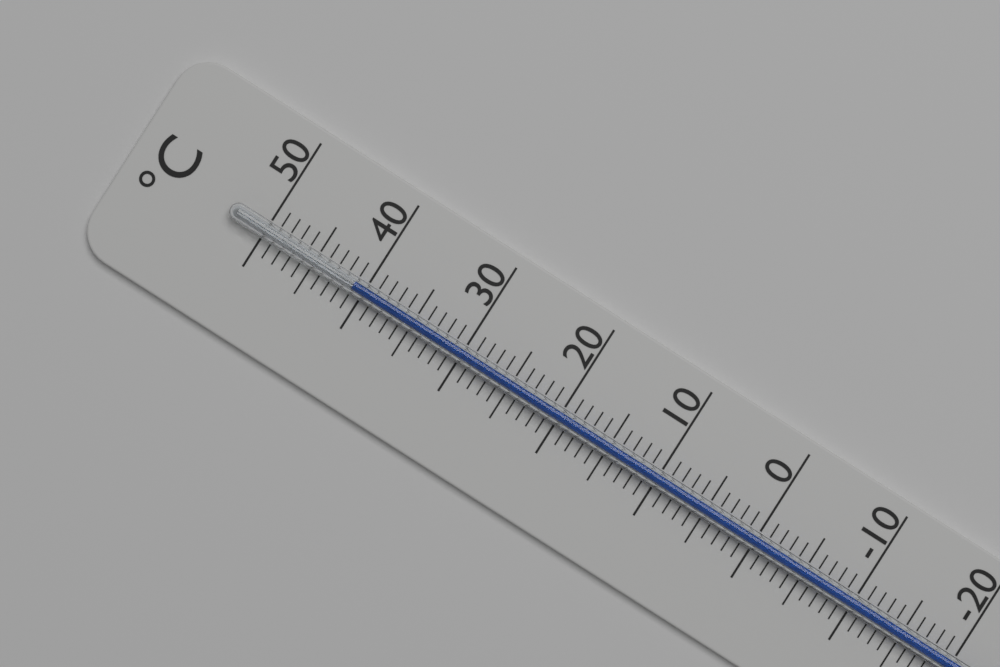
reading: 41 °C
